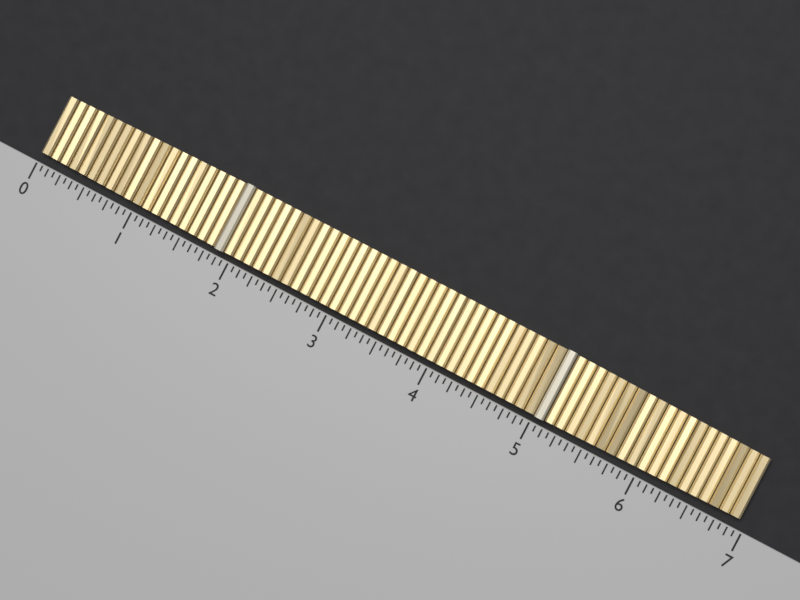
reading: 6.9375 (no unit)
